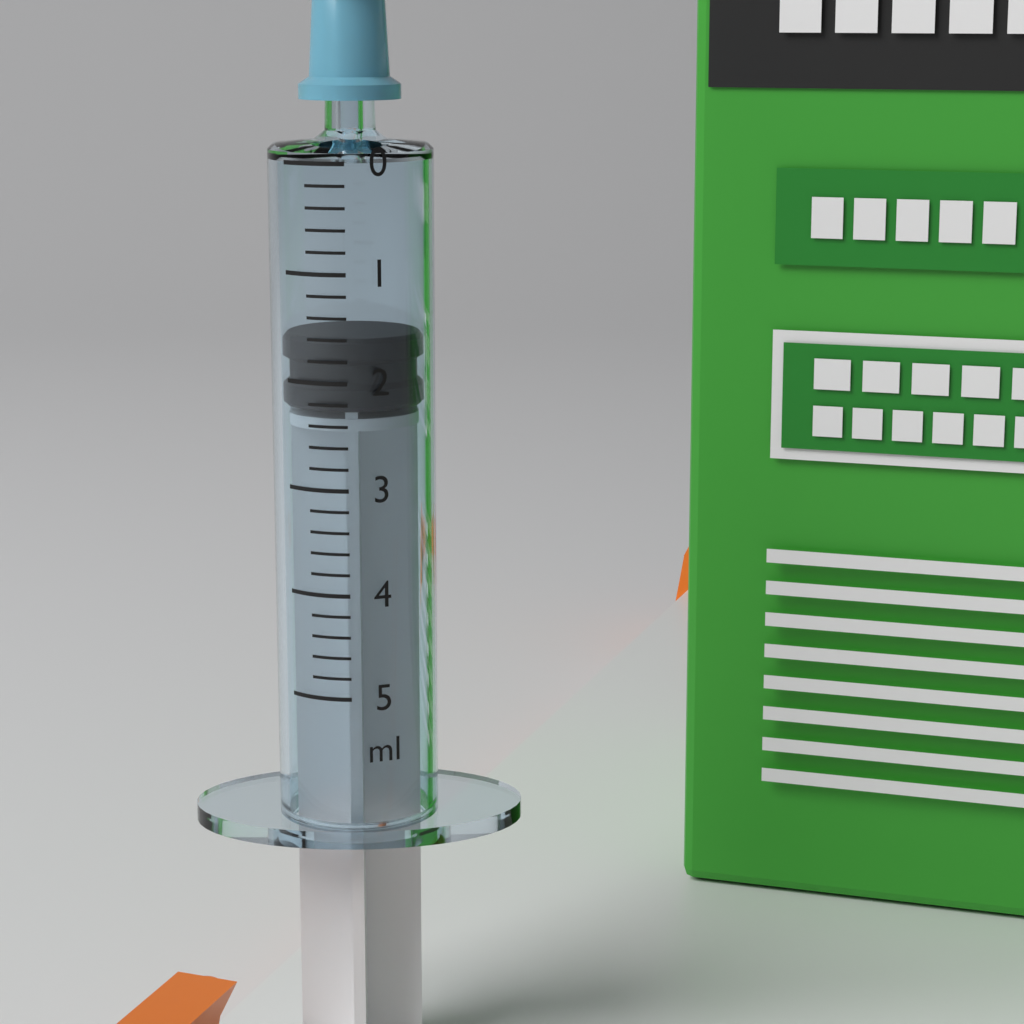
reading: 1.6 ml
